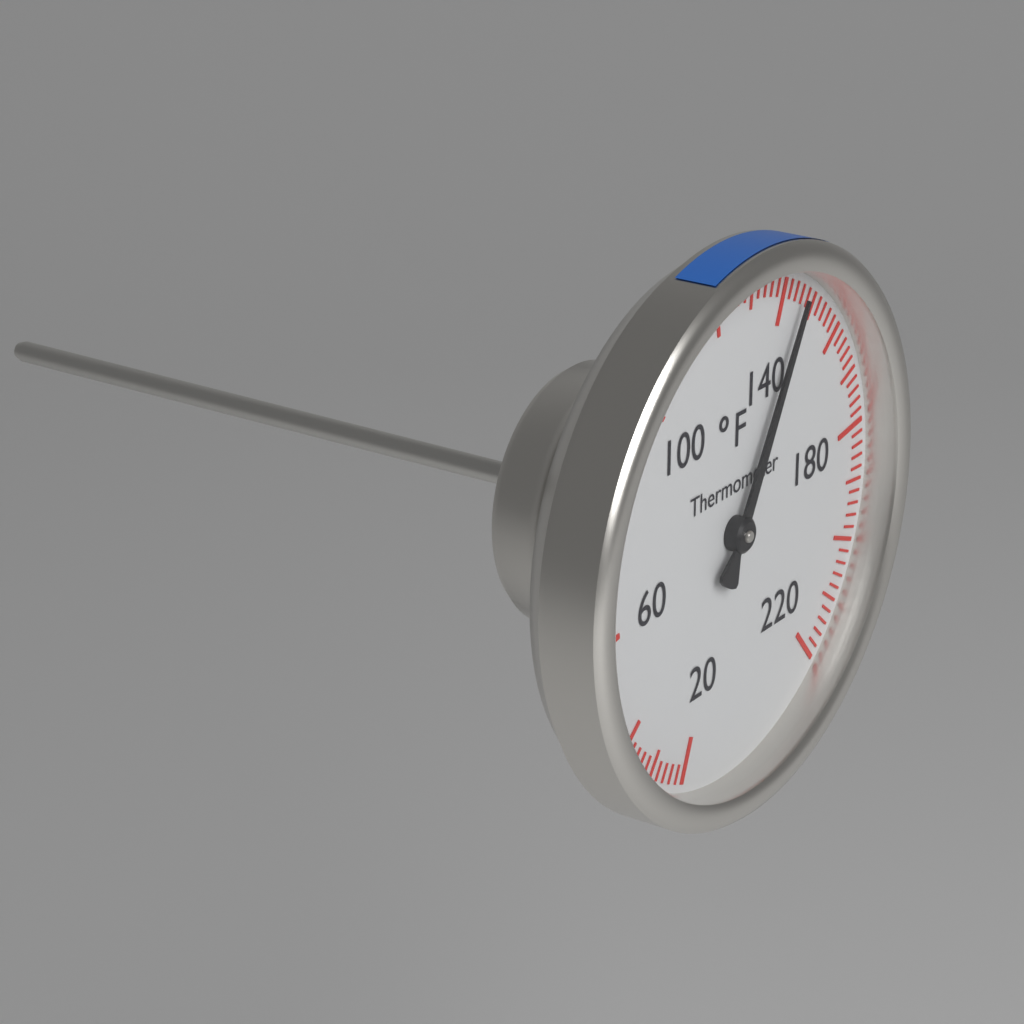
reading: 146 °F
